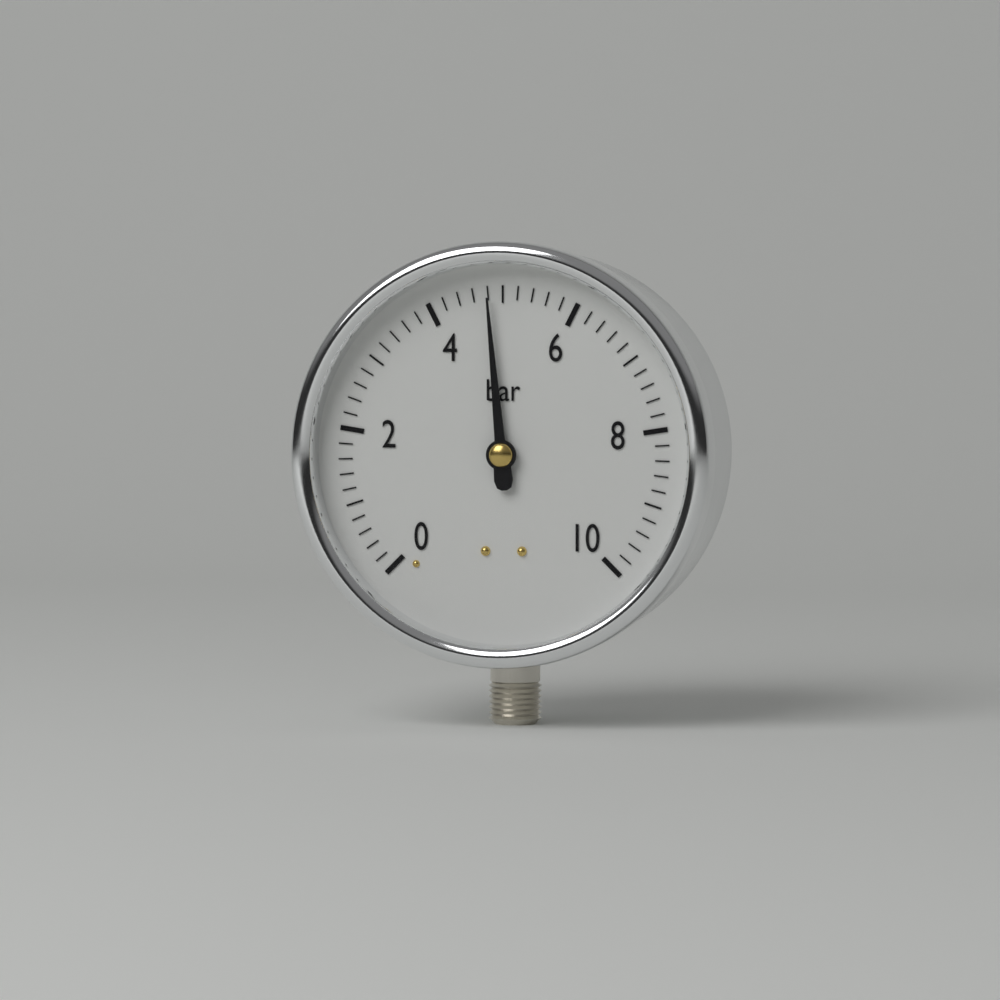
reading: 4.8 bar
